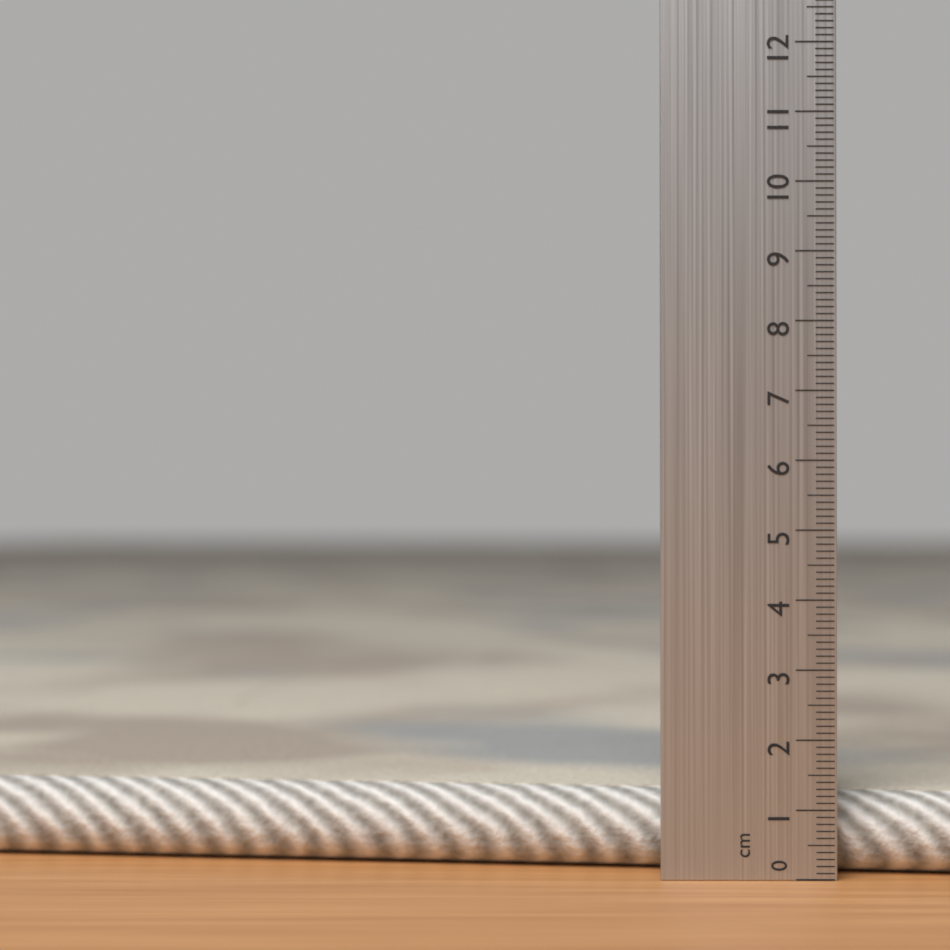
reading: 1.2 cm
